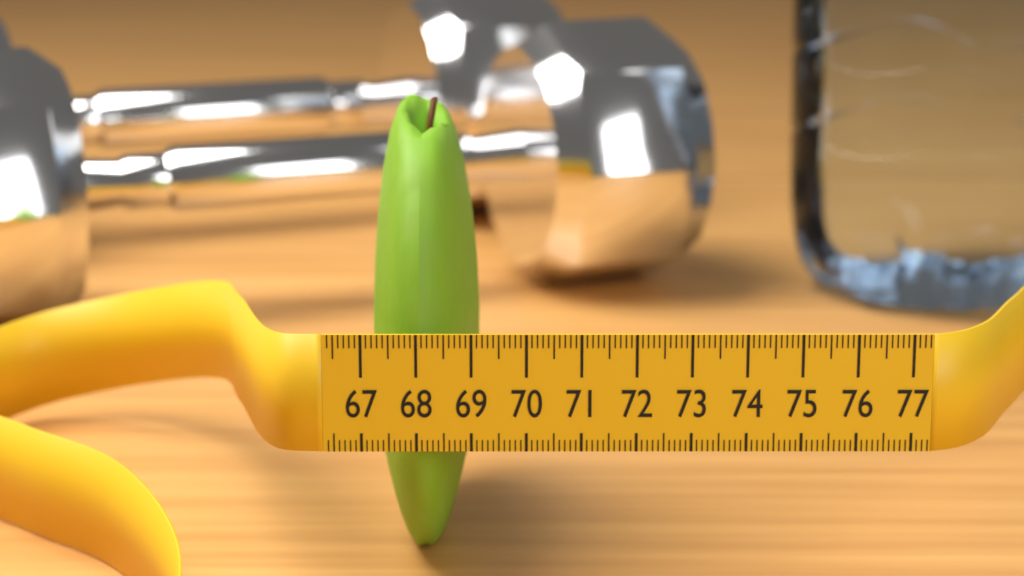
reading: 69.1 (no unit)
